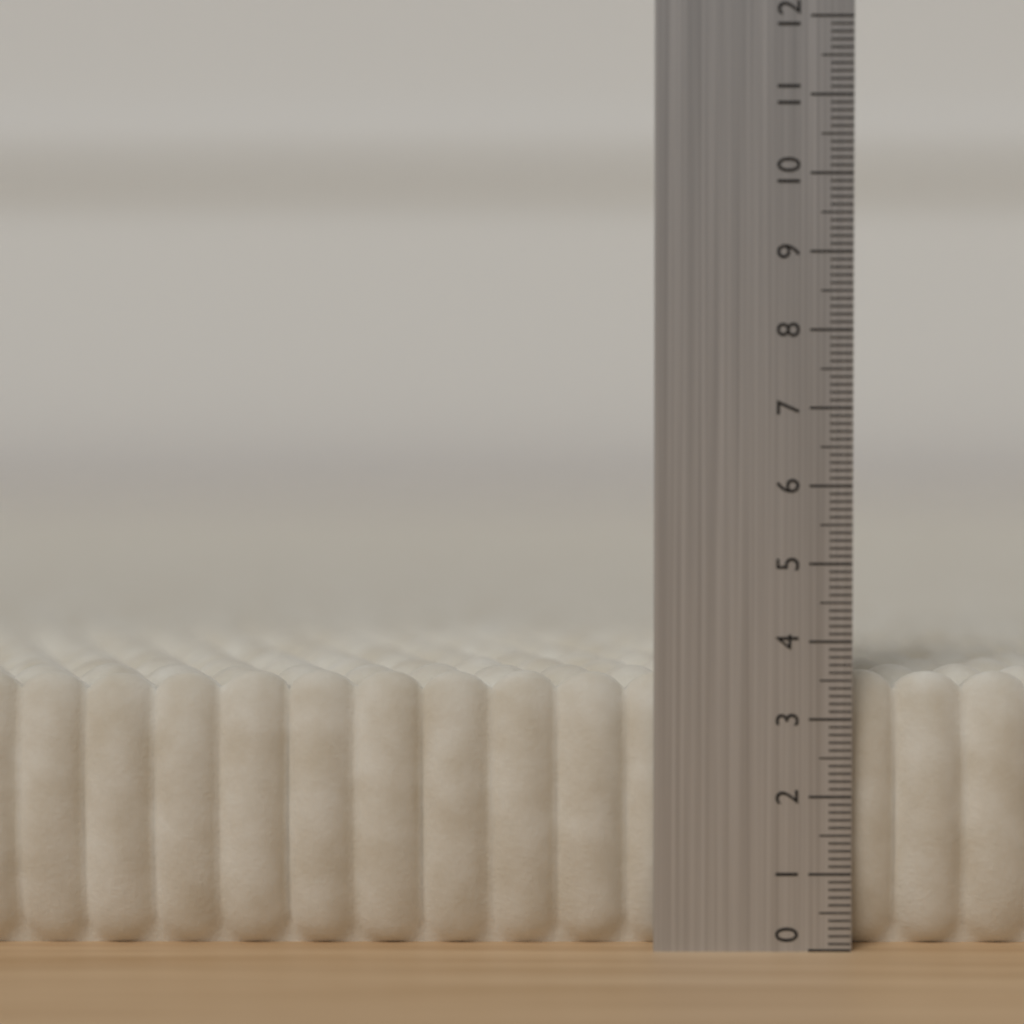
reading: 3.6 (no unit)
